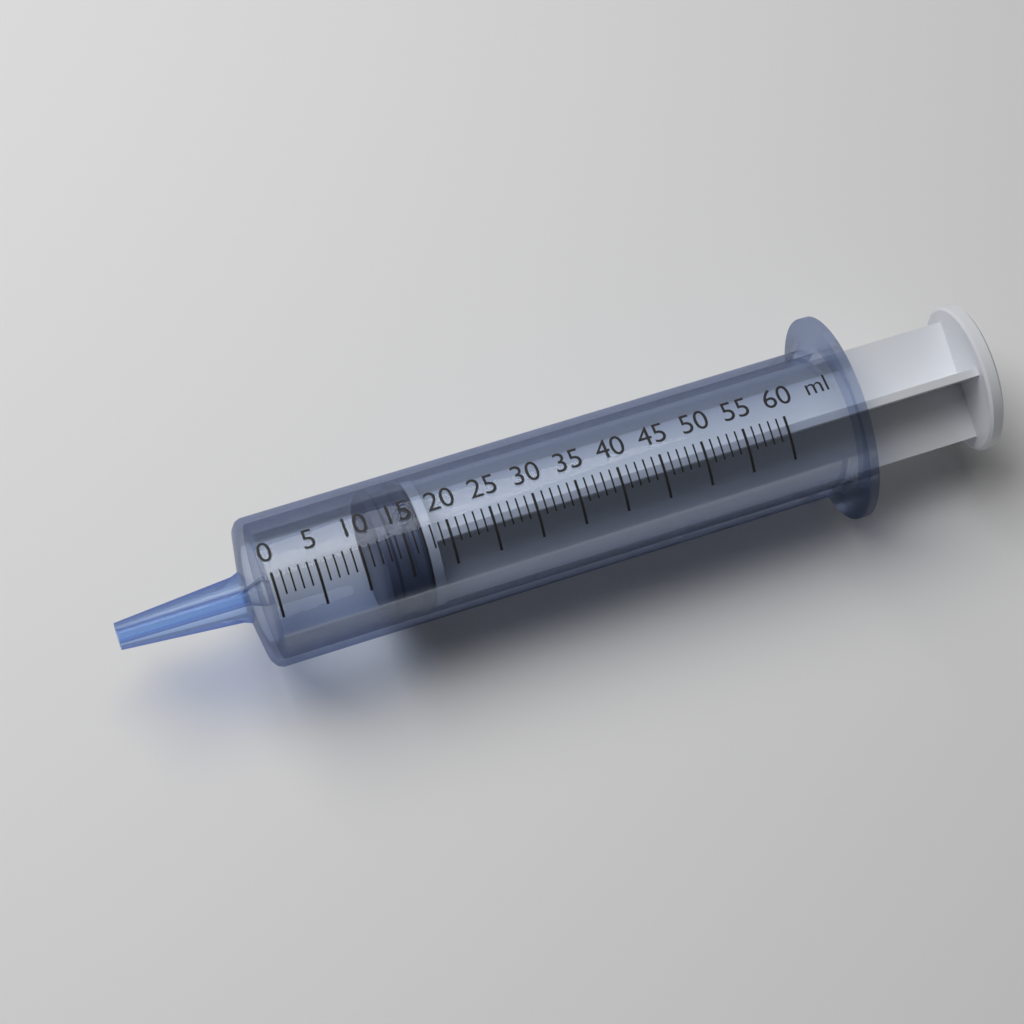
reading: 12 ml
